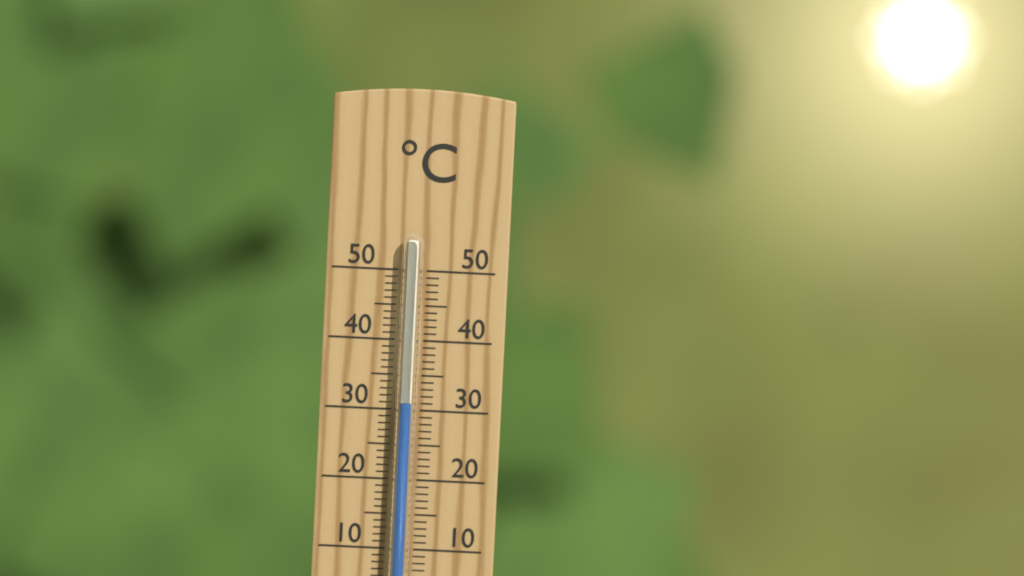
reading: 31 °C
